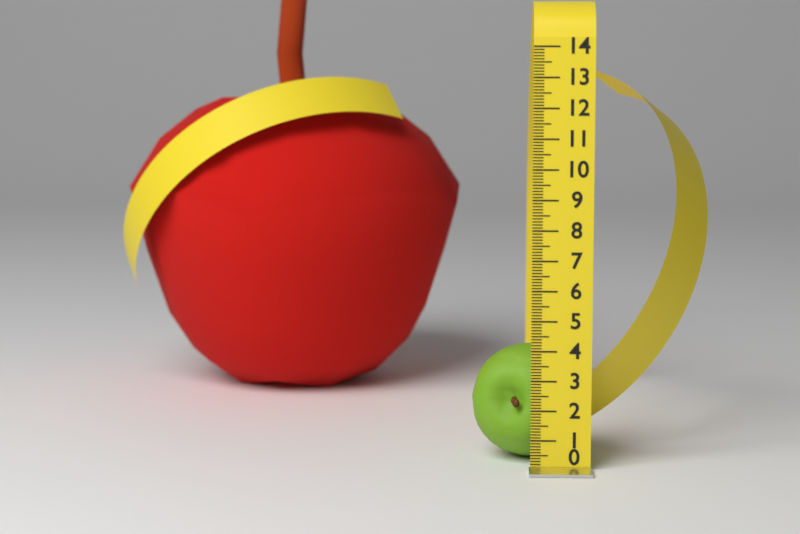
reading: 3.9 (no unit)
